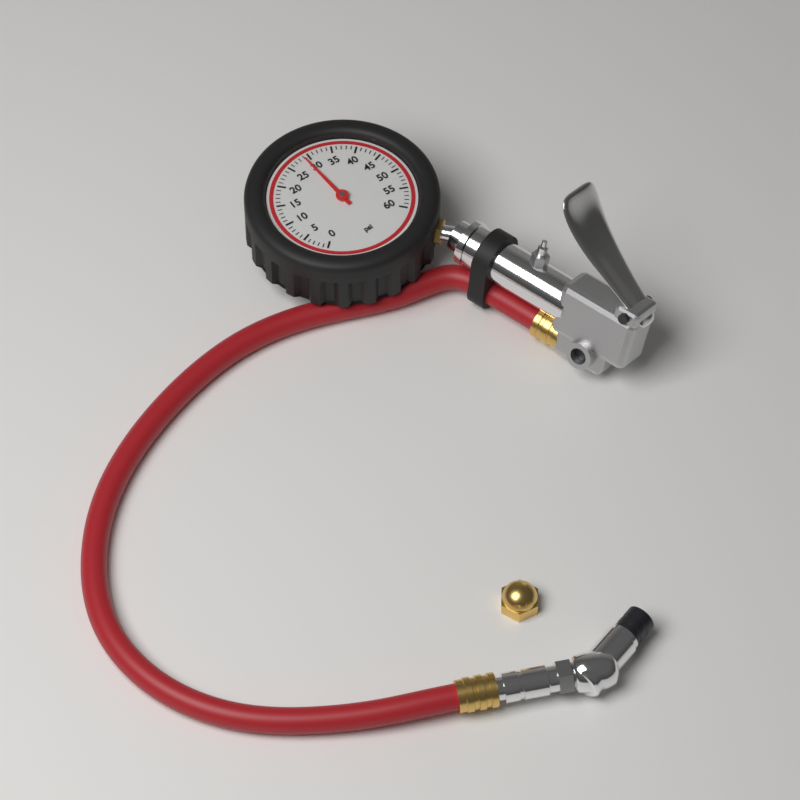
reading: 29 psi
